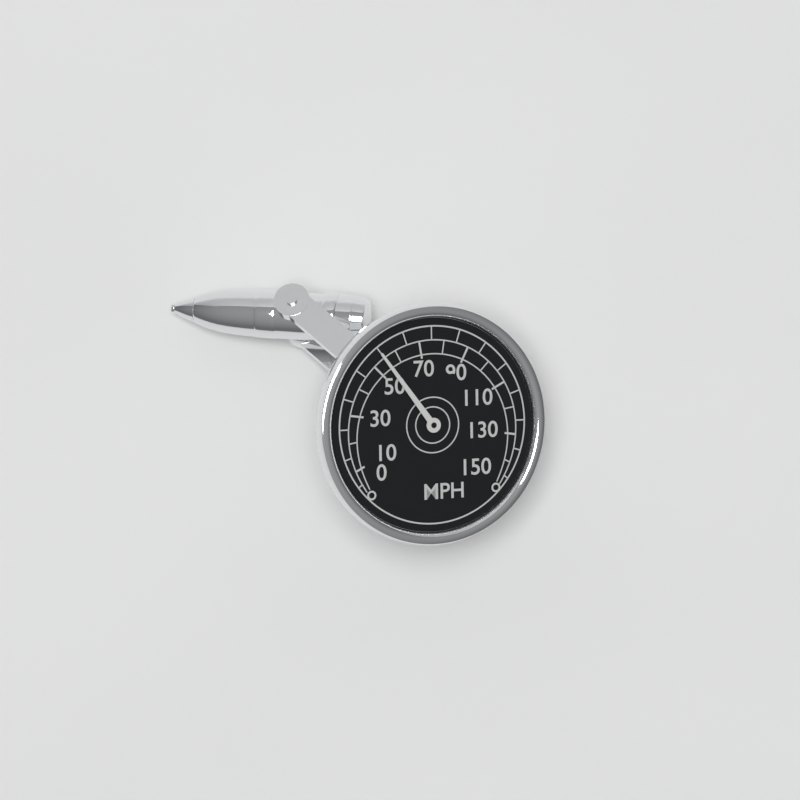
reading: 55 MPH
